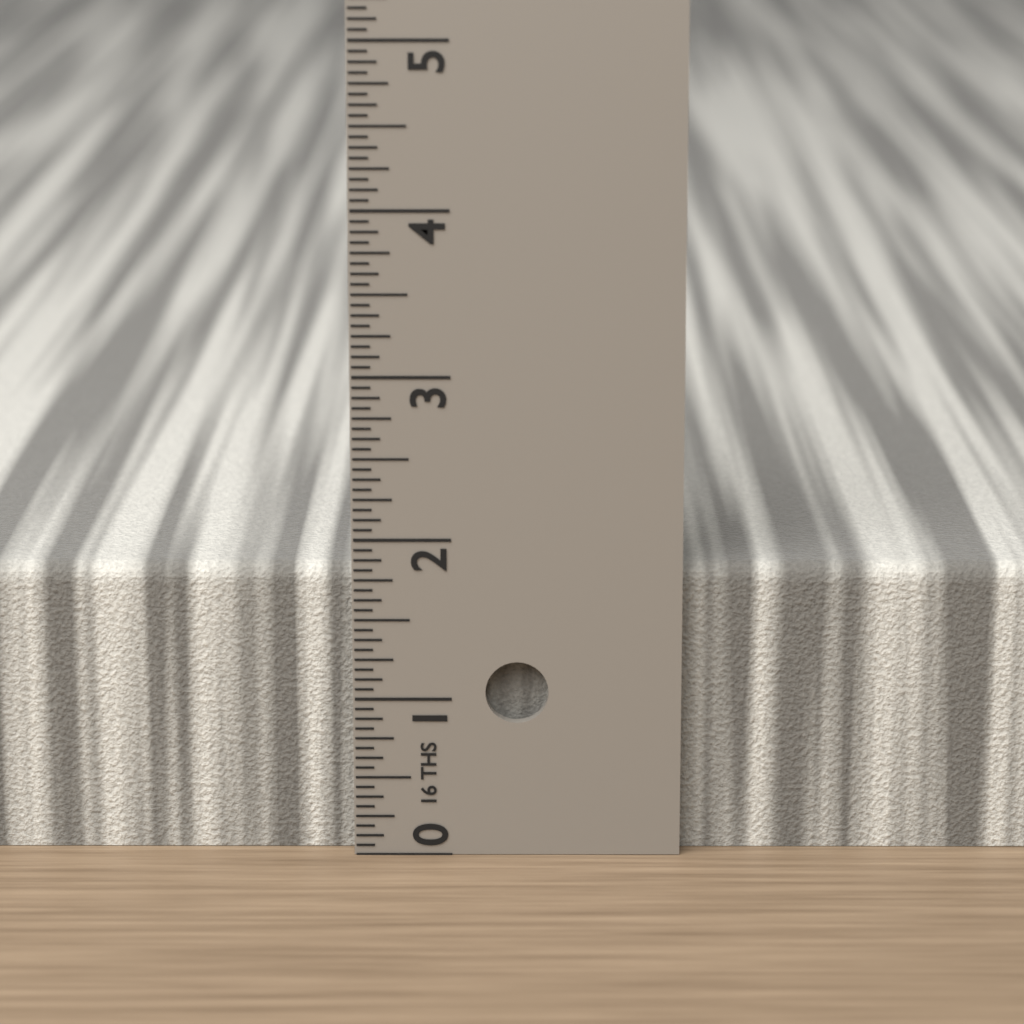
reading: 1.8125 in
